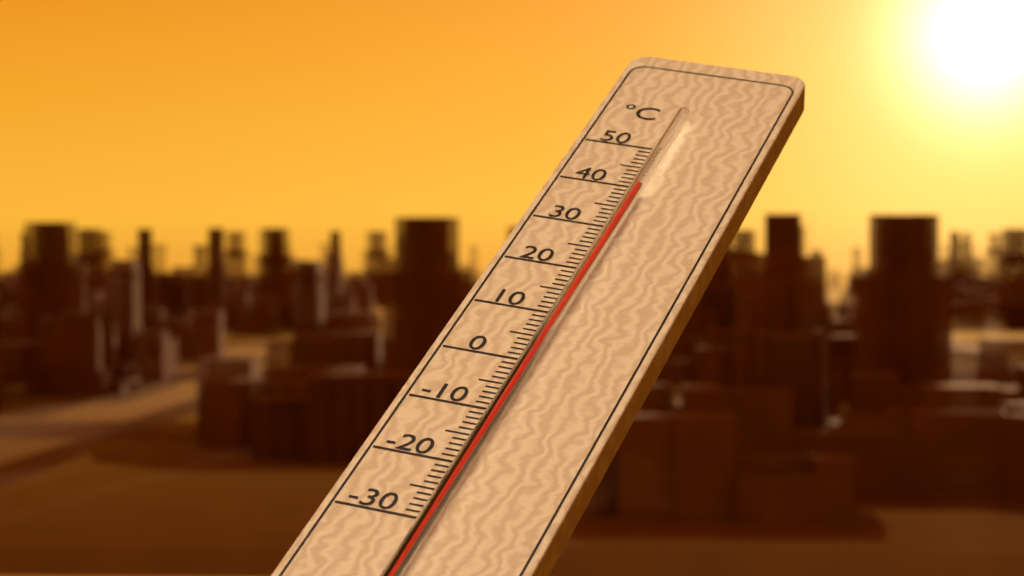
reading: 38 °C
